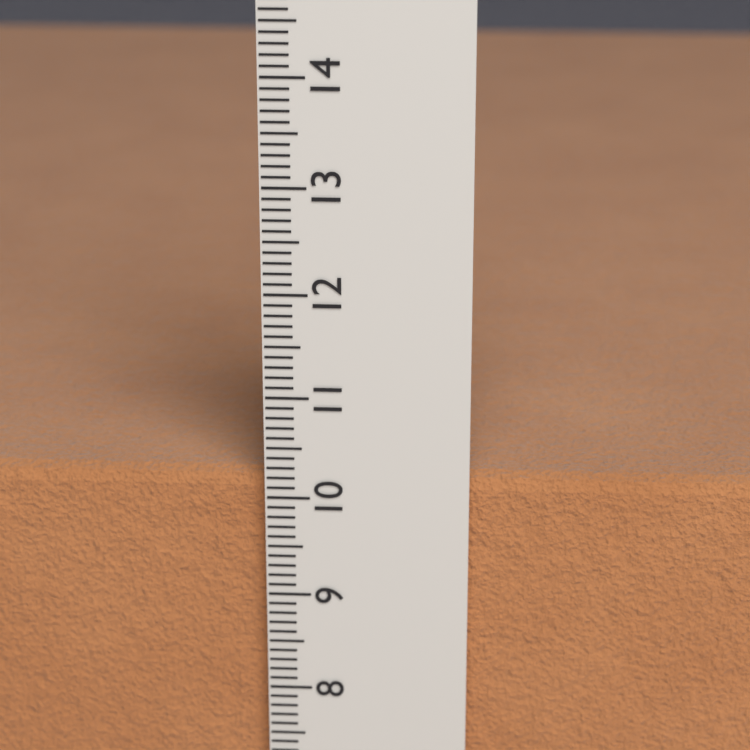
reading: 10.2 cm
